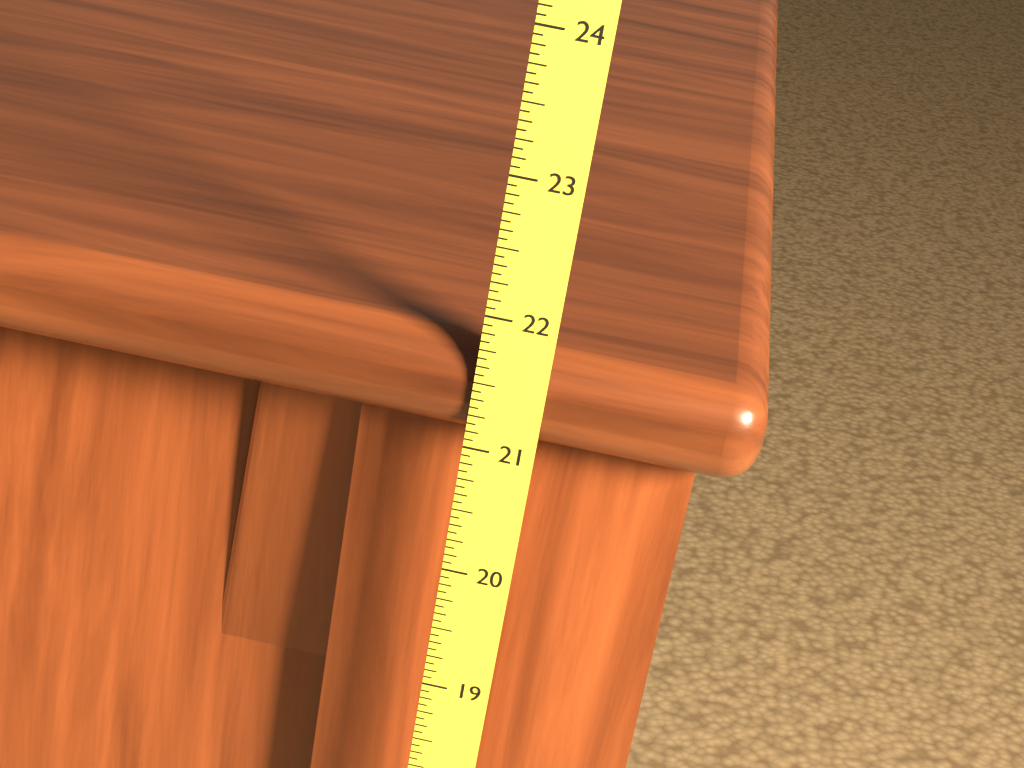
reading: 21.7500 (no unit)
